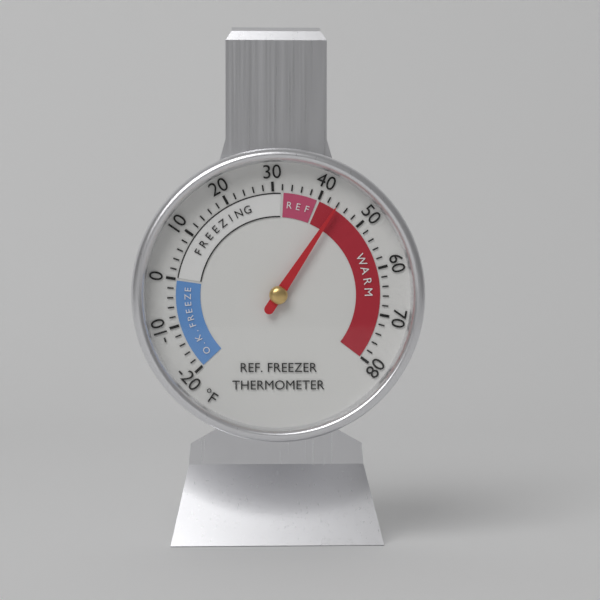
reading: 44 °F
